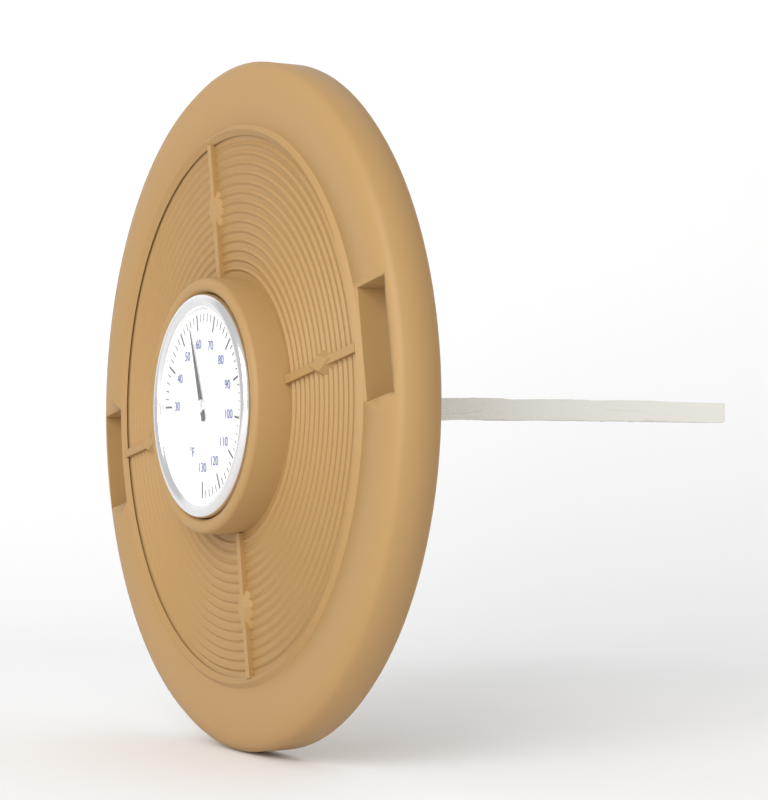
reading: 56 °F
